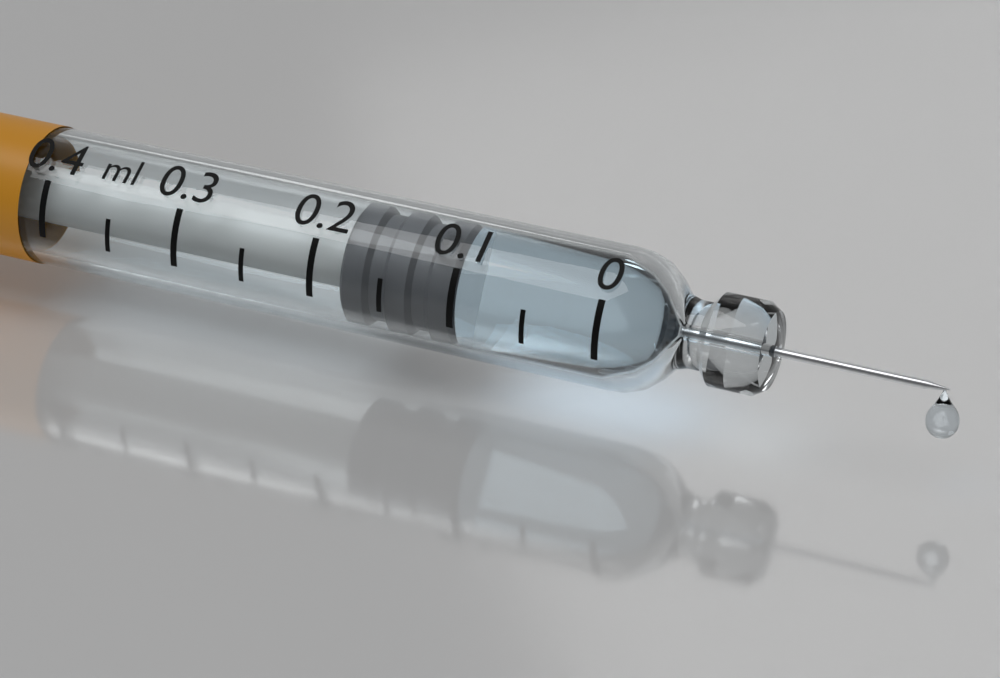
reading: 0.10 ml
